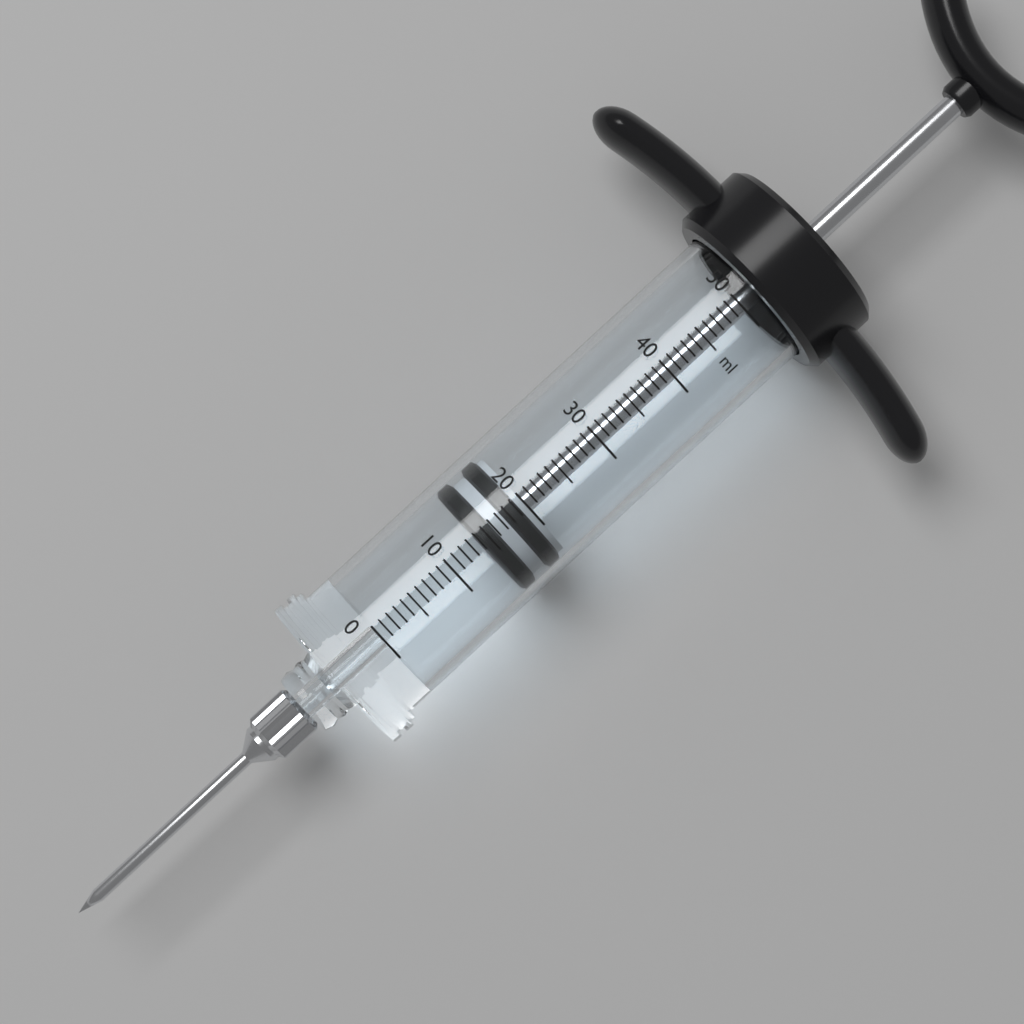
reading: 14 ml
